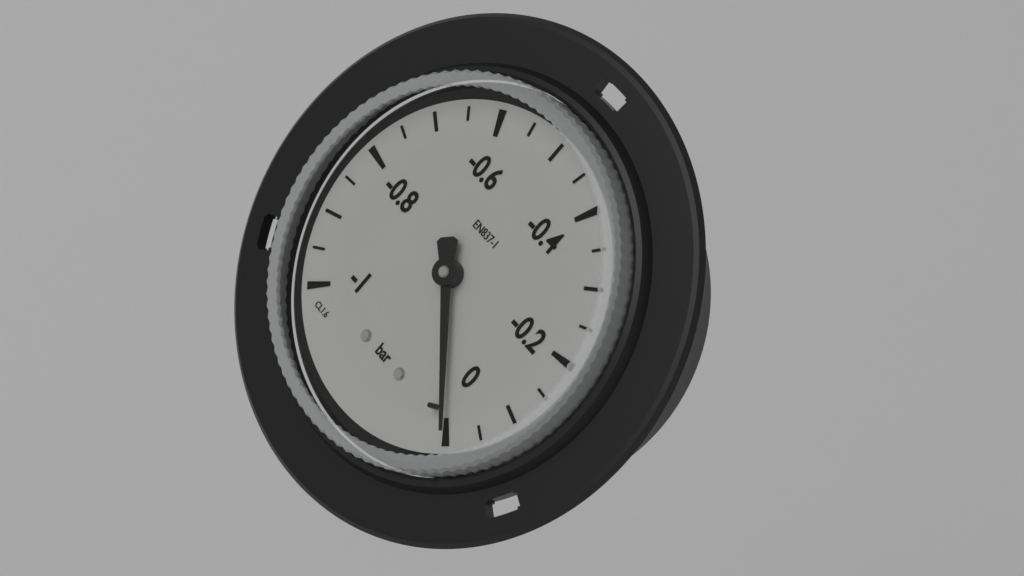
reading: 0.00 bar
